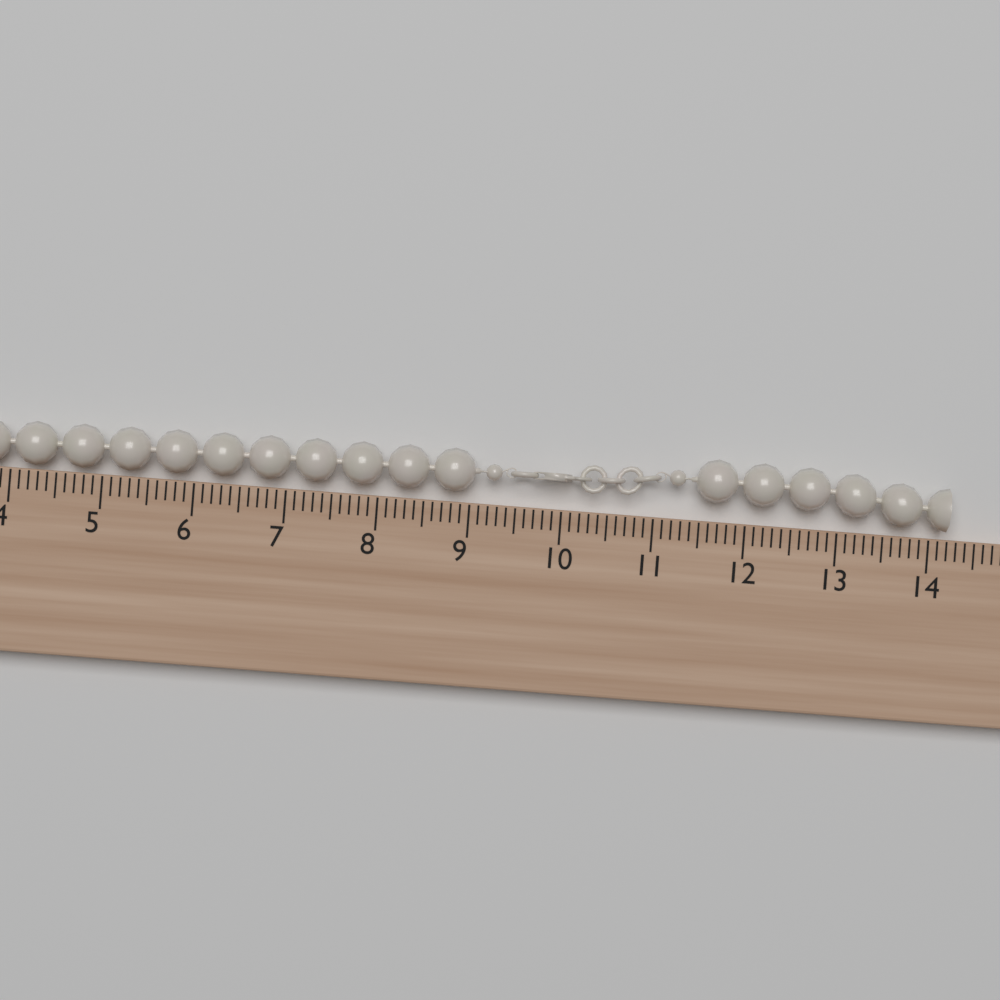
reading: 14.2 cm
